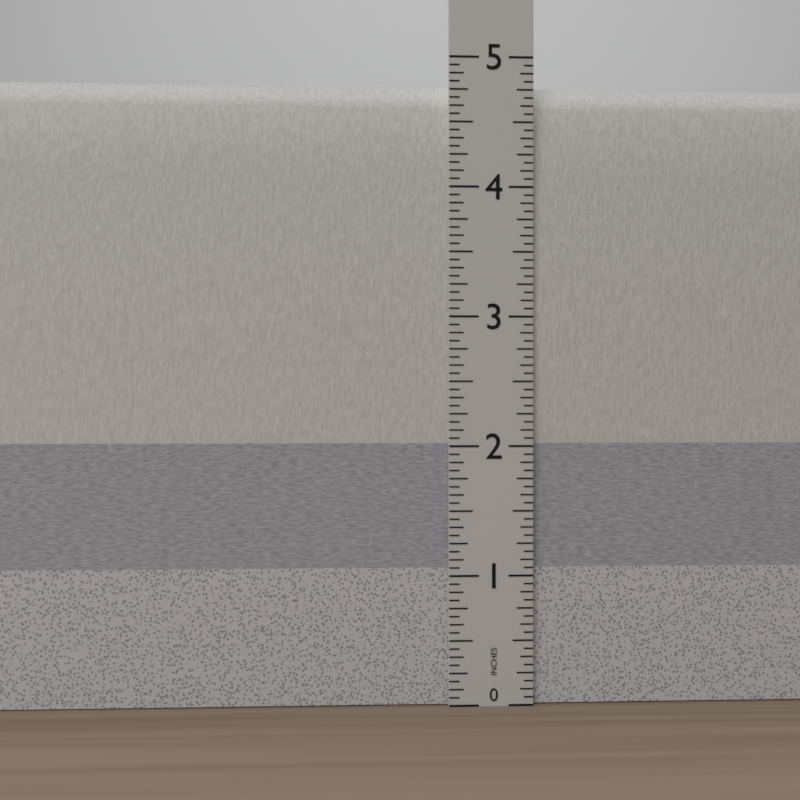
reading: 4.8125 in
